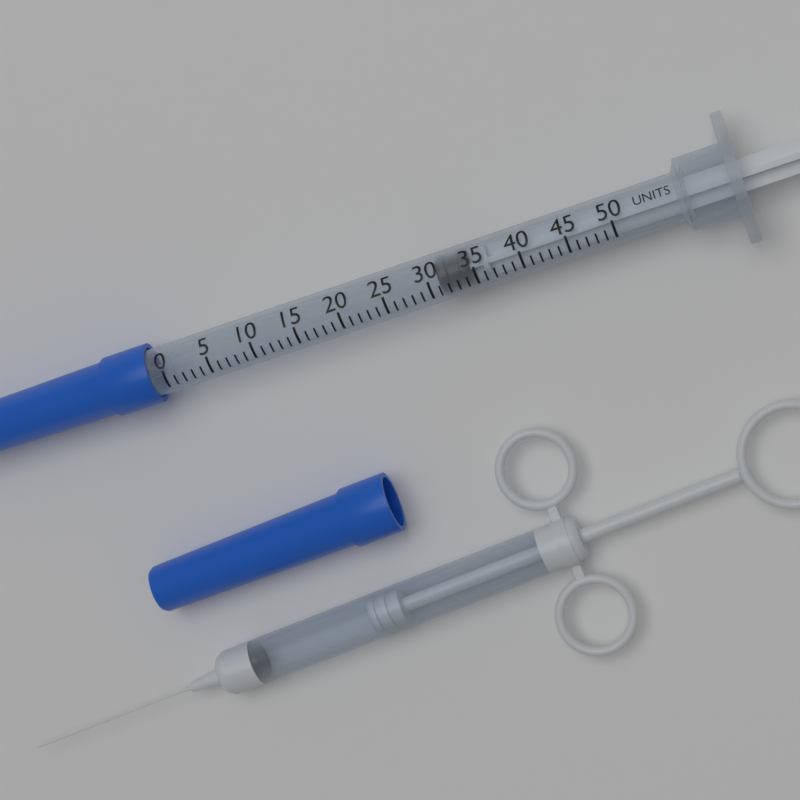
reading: 31 units
